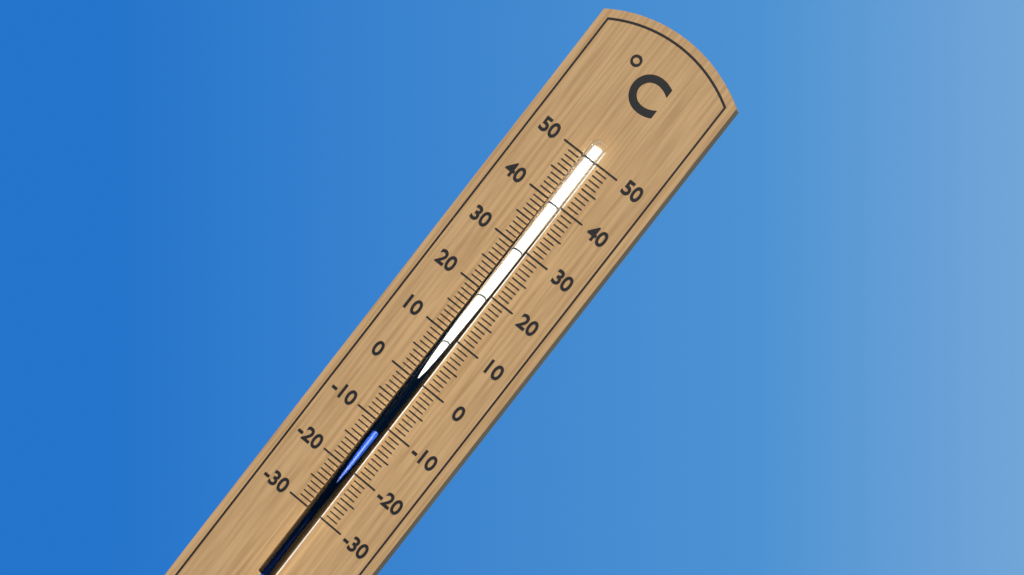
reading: -11 °C
